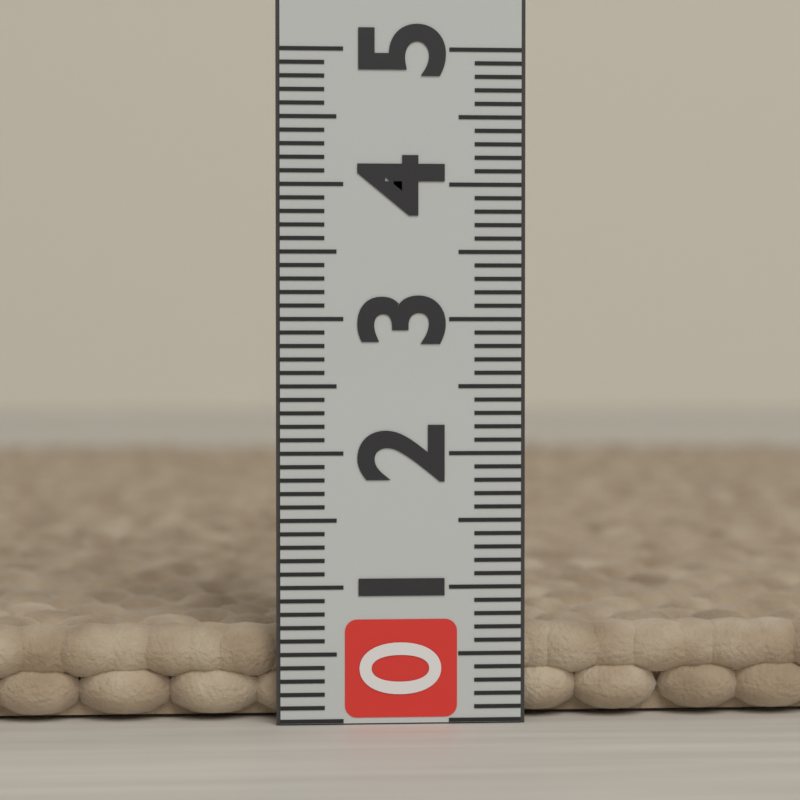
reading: 0.7 (no unit)
